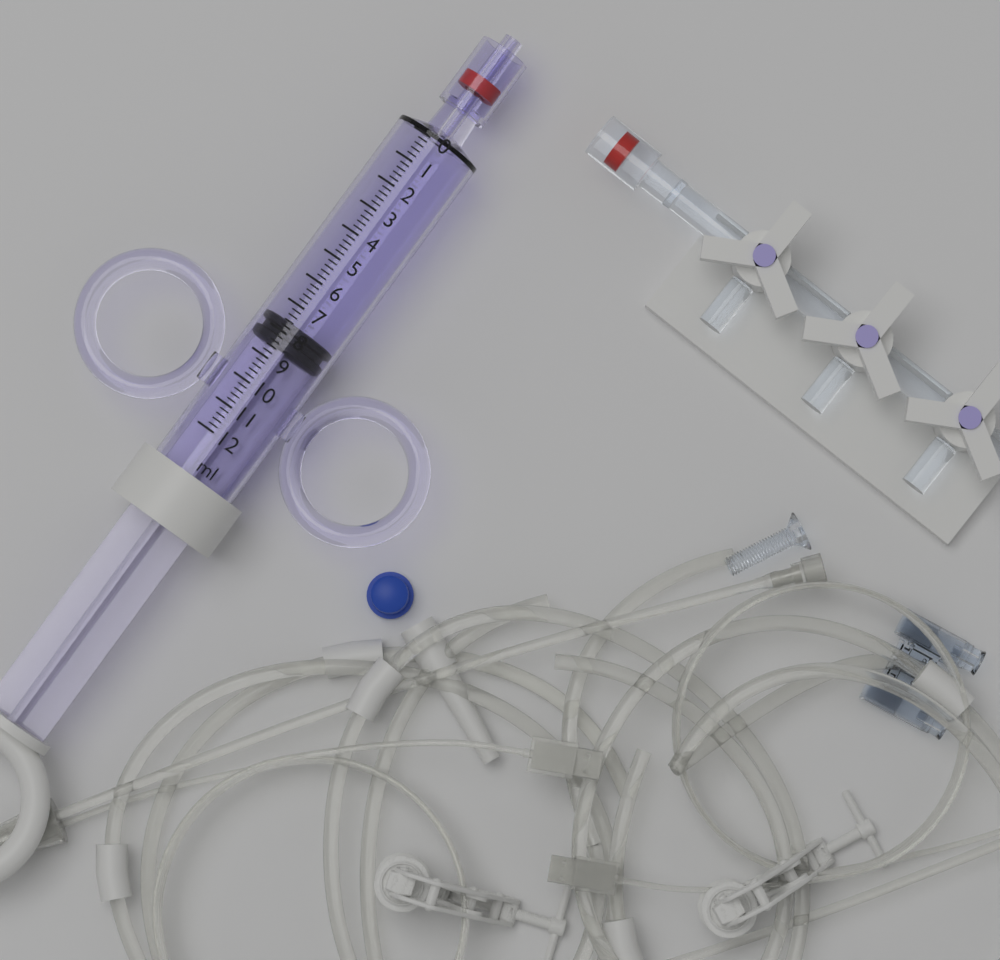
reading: 7.6 ml
